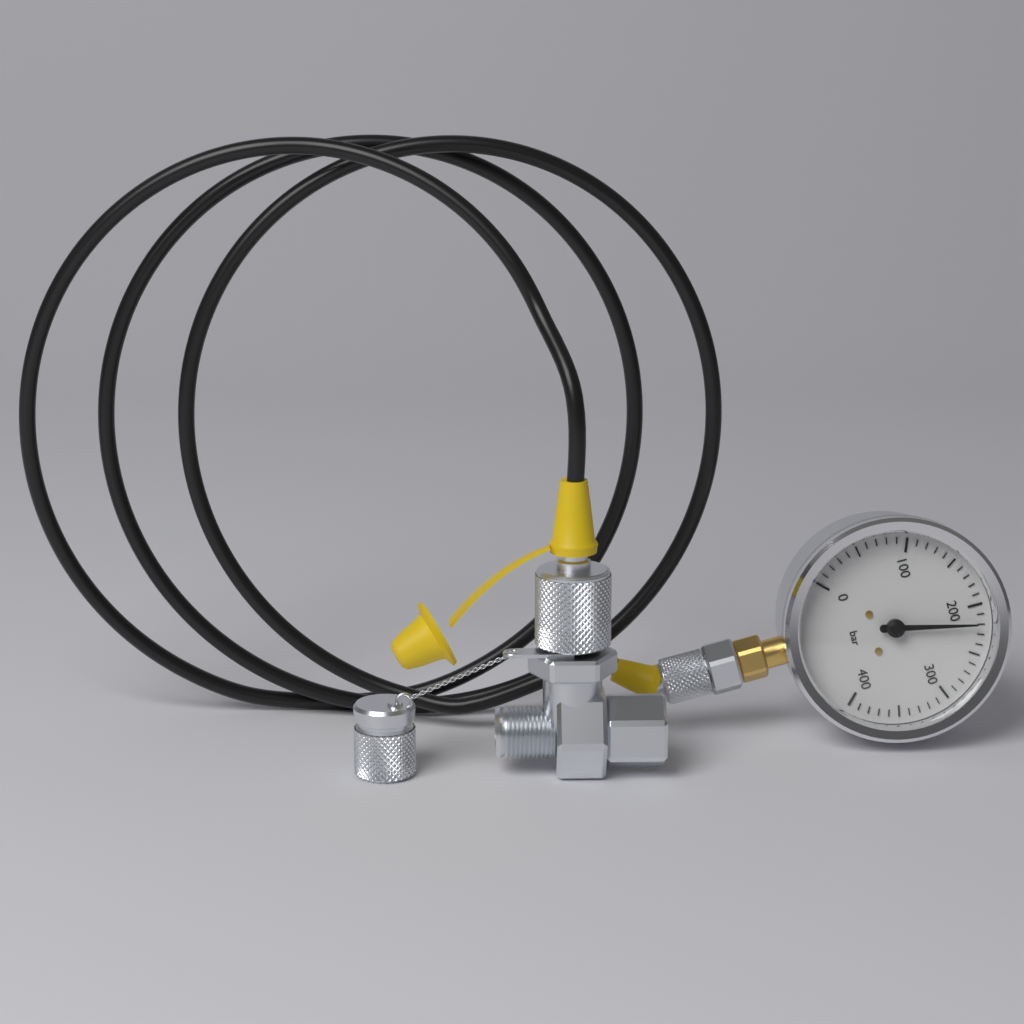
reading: 220 bar
